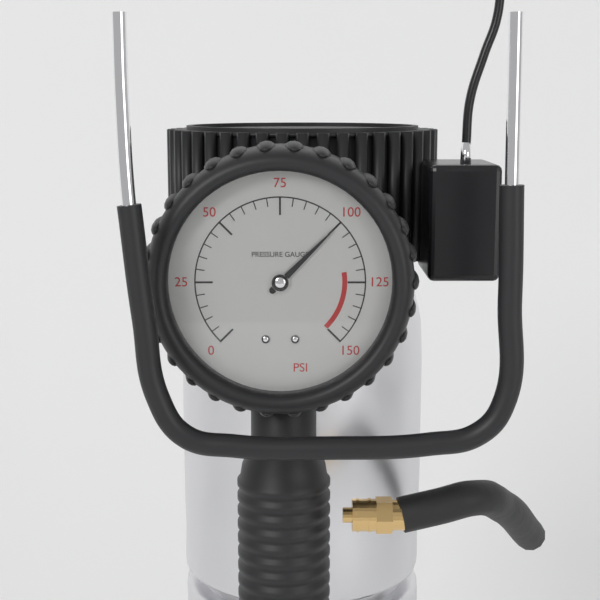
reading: 100 psi
